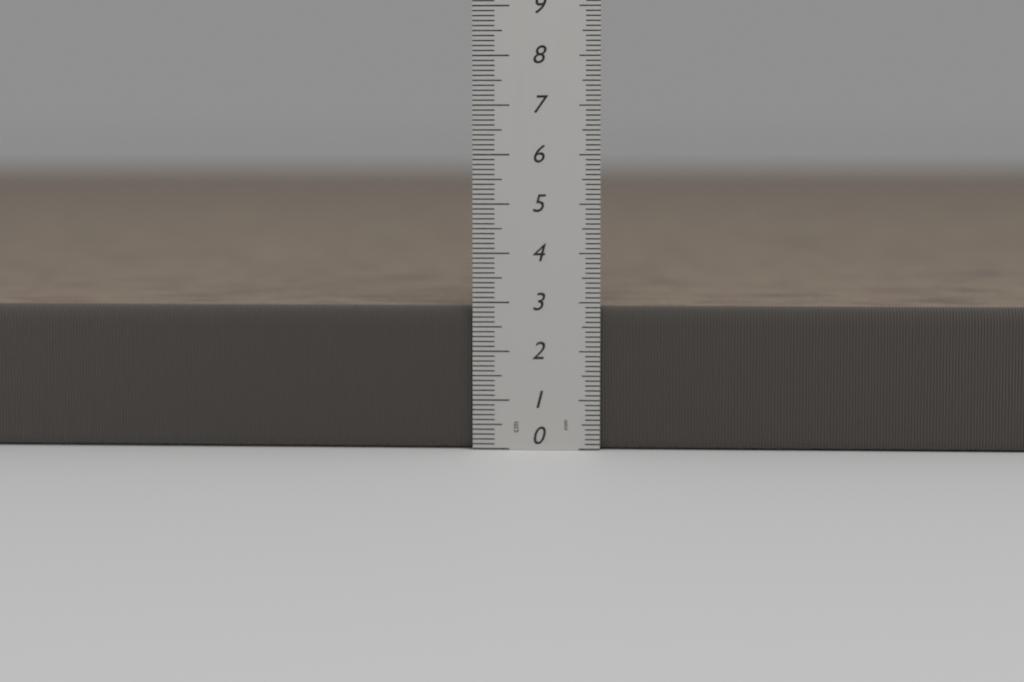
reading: 2.9 cm
